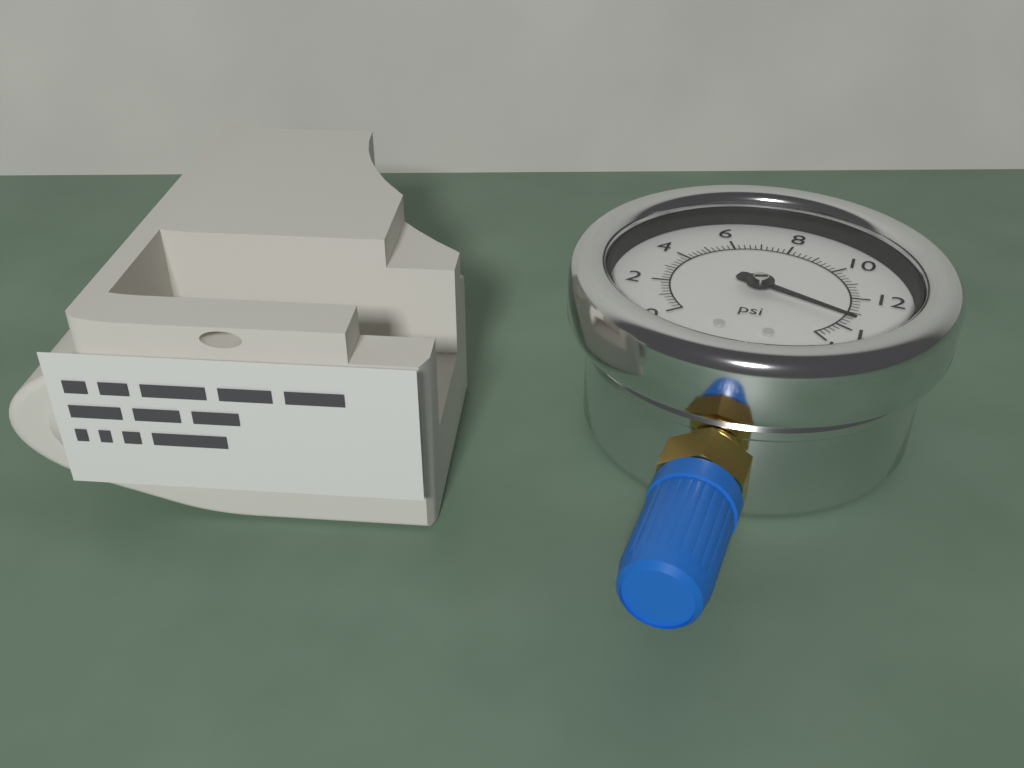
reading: 13.6 psi
